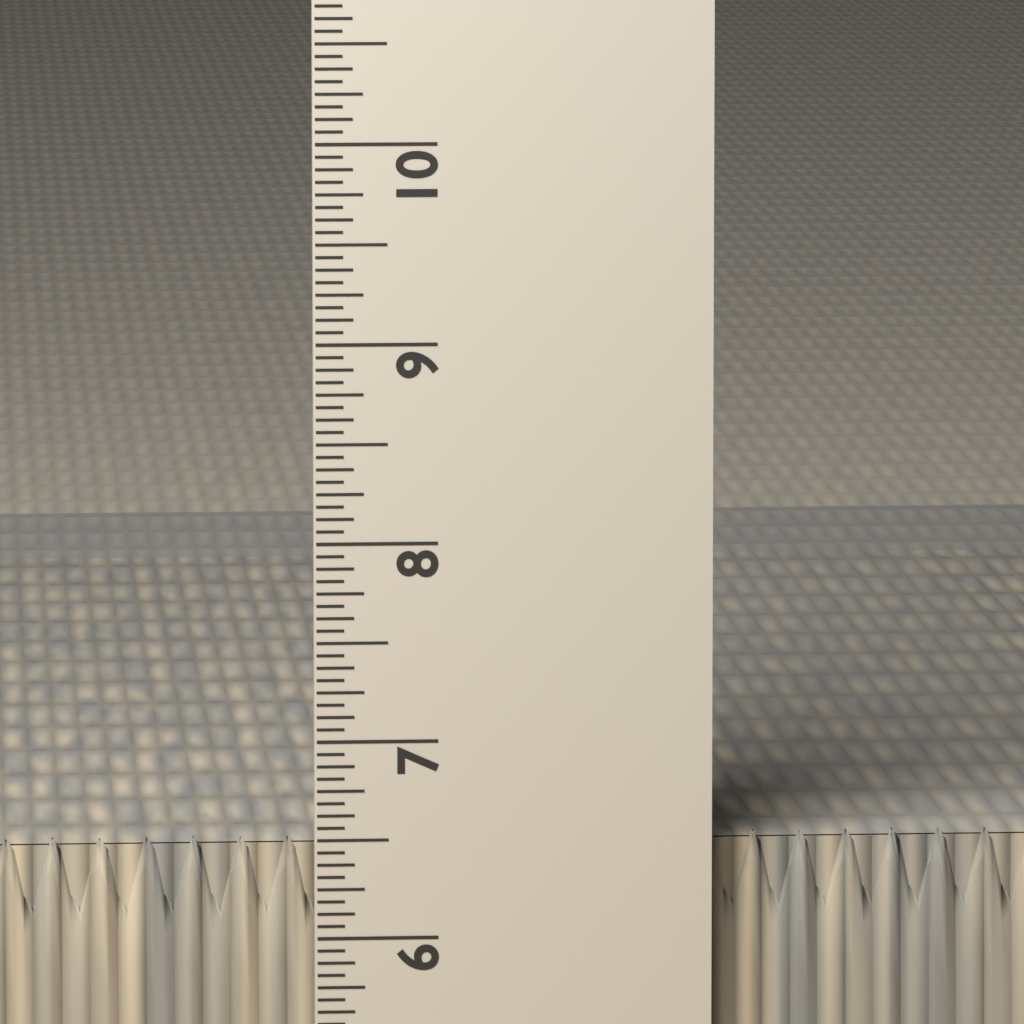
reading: 6.5000 in
